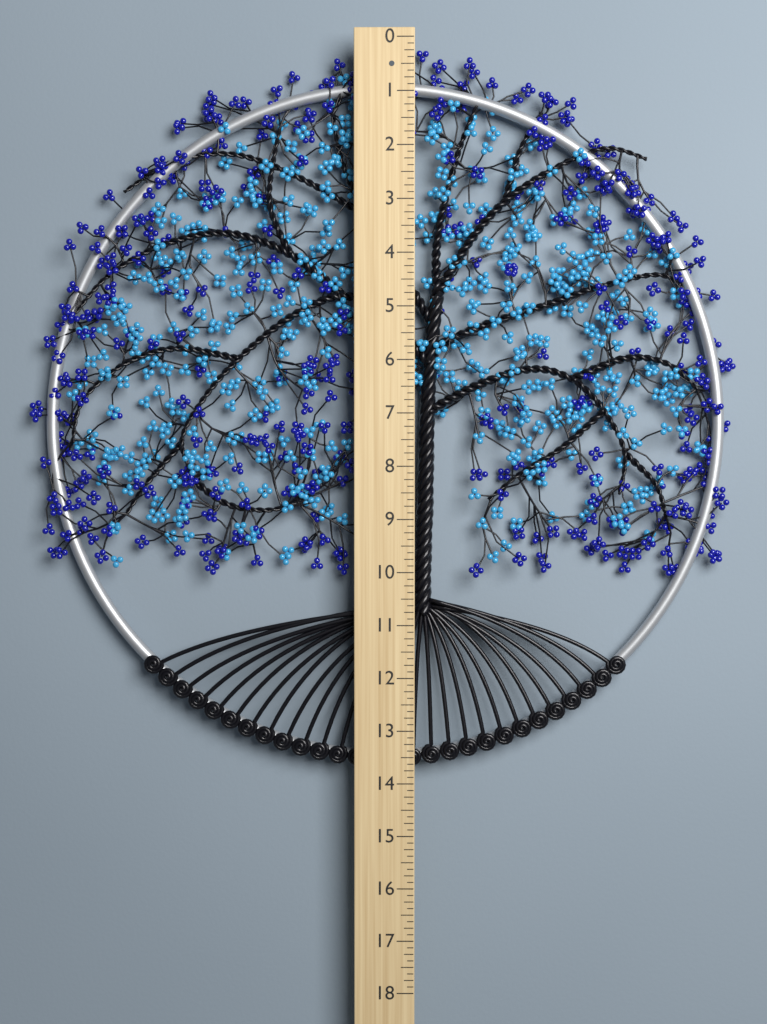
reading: 13.750 (no unit)
